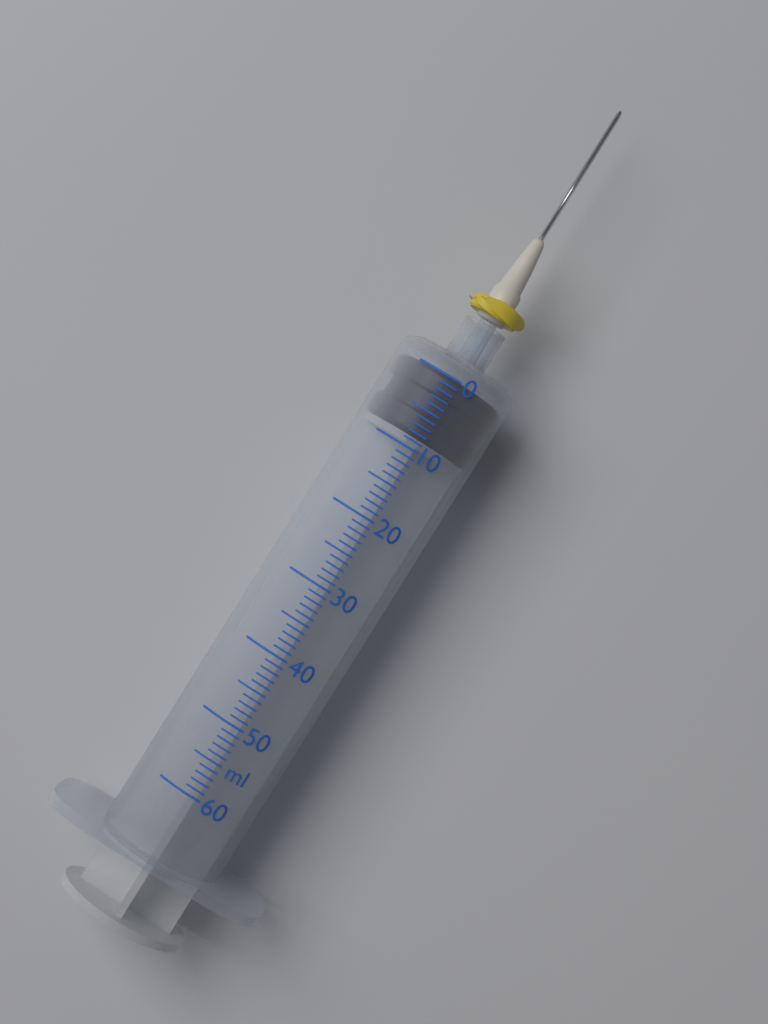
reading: 0 ml
